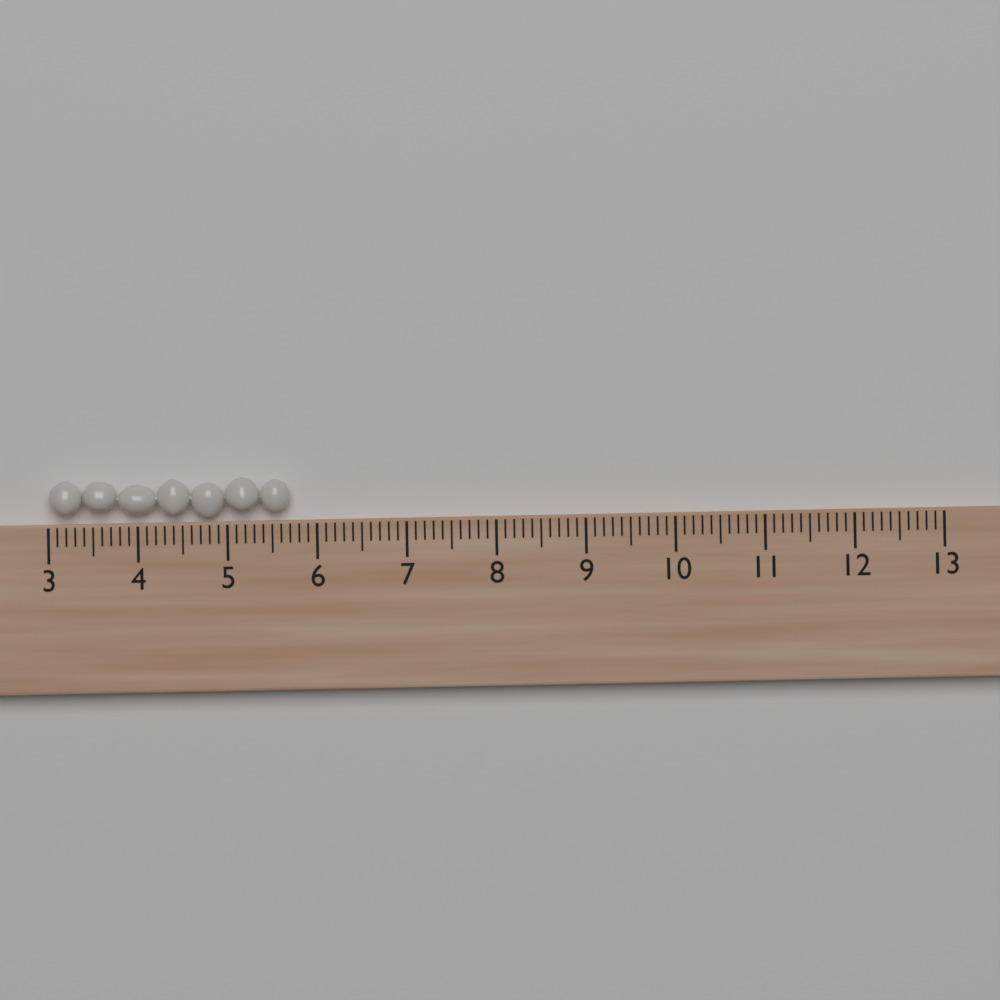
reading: 5.7 (no unit)
